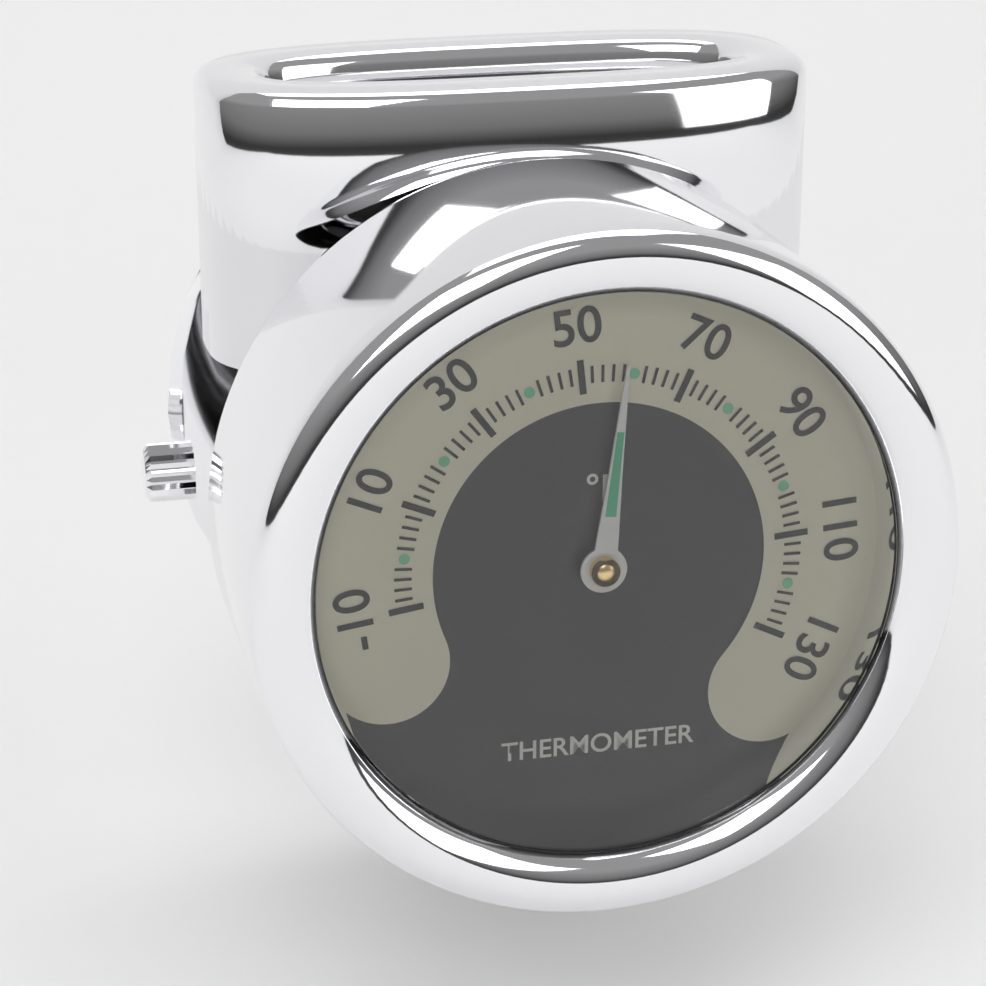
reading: 58 °F
